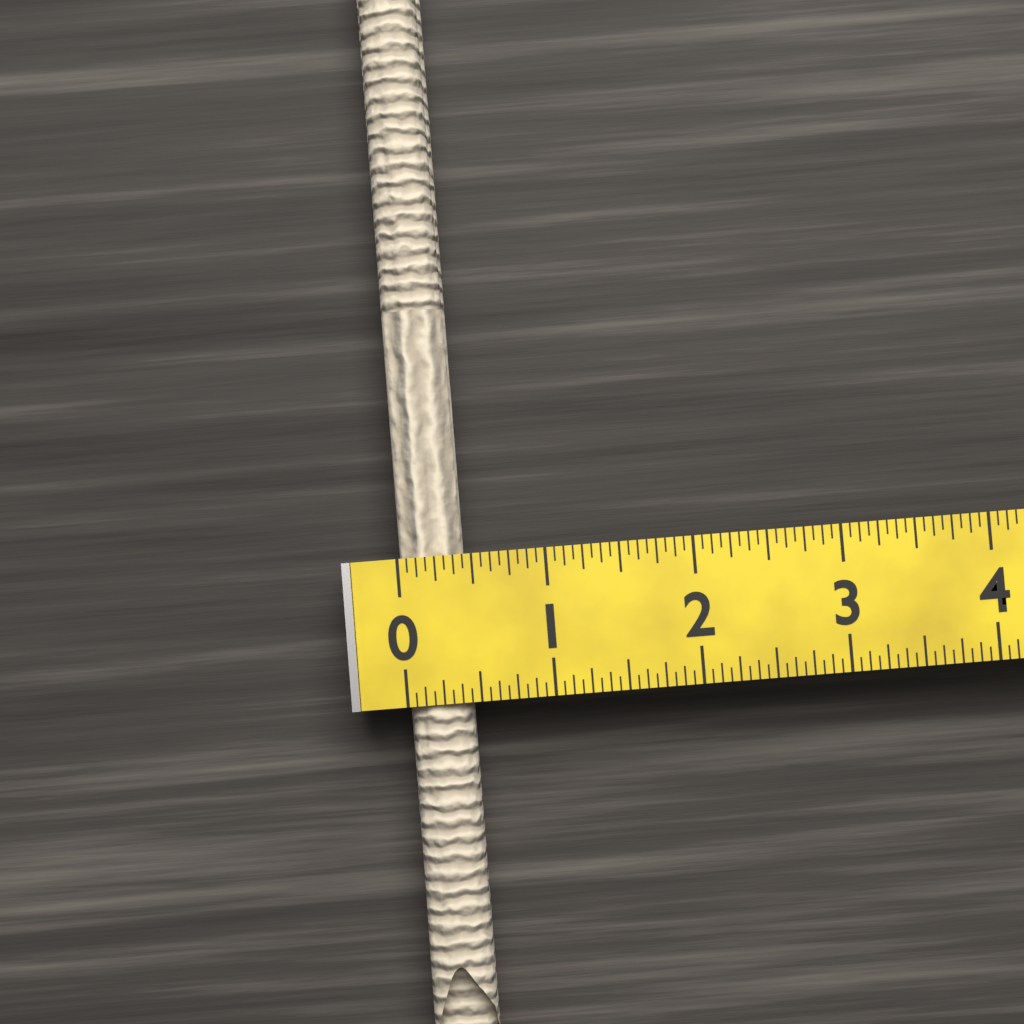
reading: 0.4375 (no unit)
